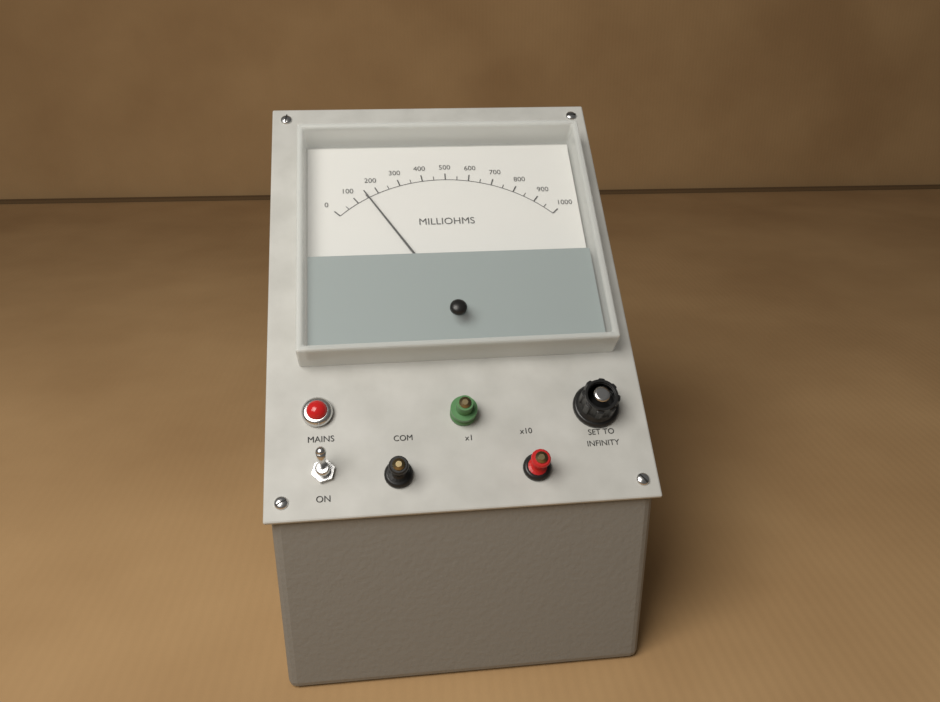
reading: 150 milliohms
